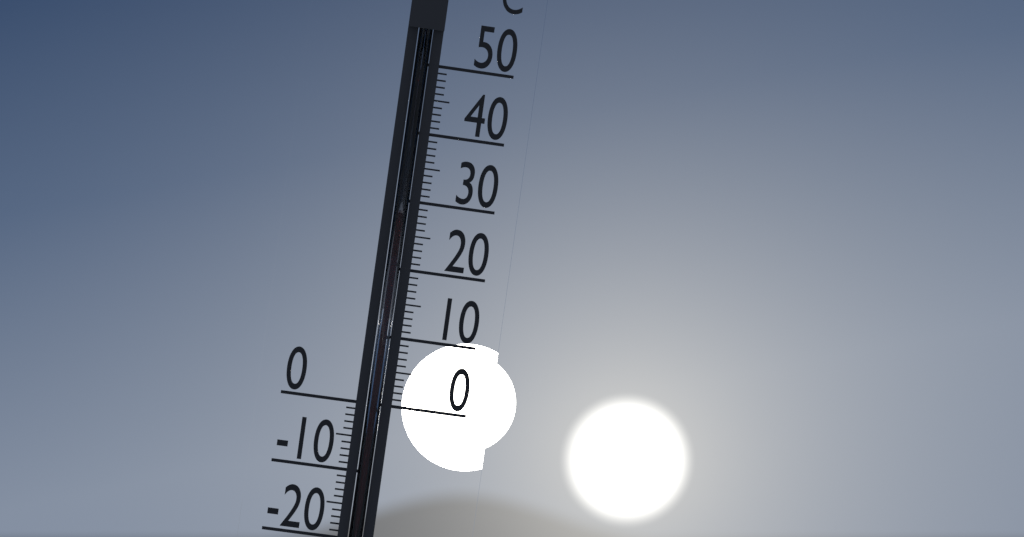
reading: 28 °C
